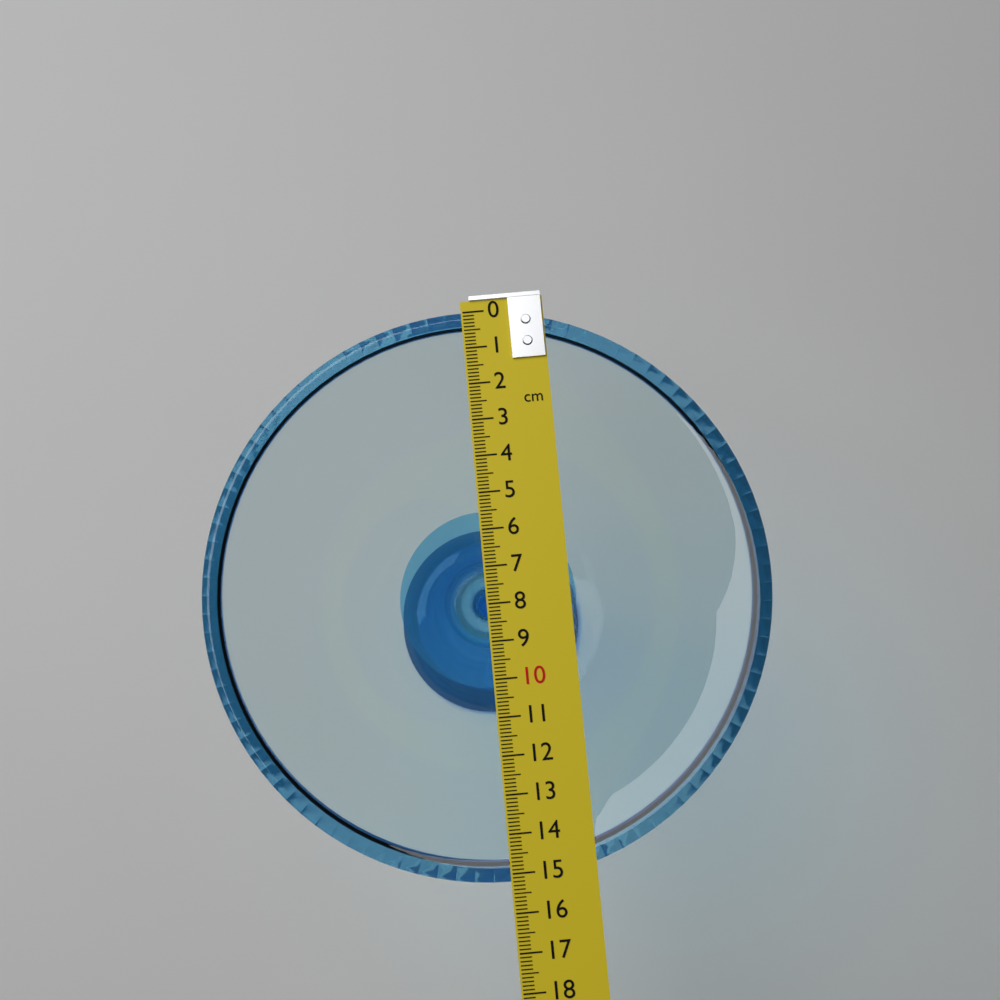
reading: 15.2 cm
